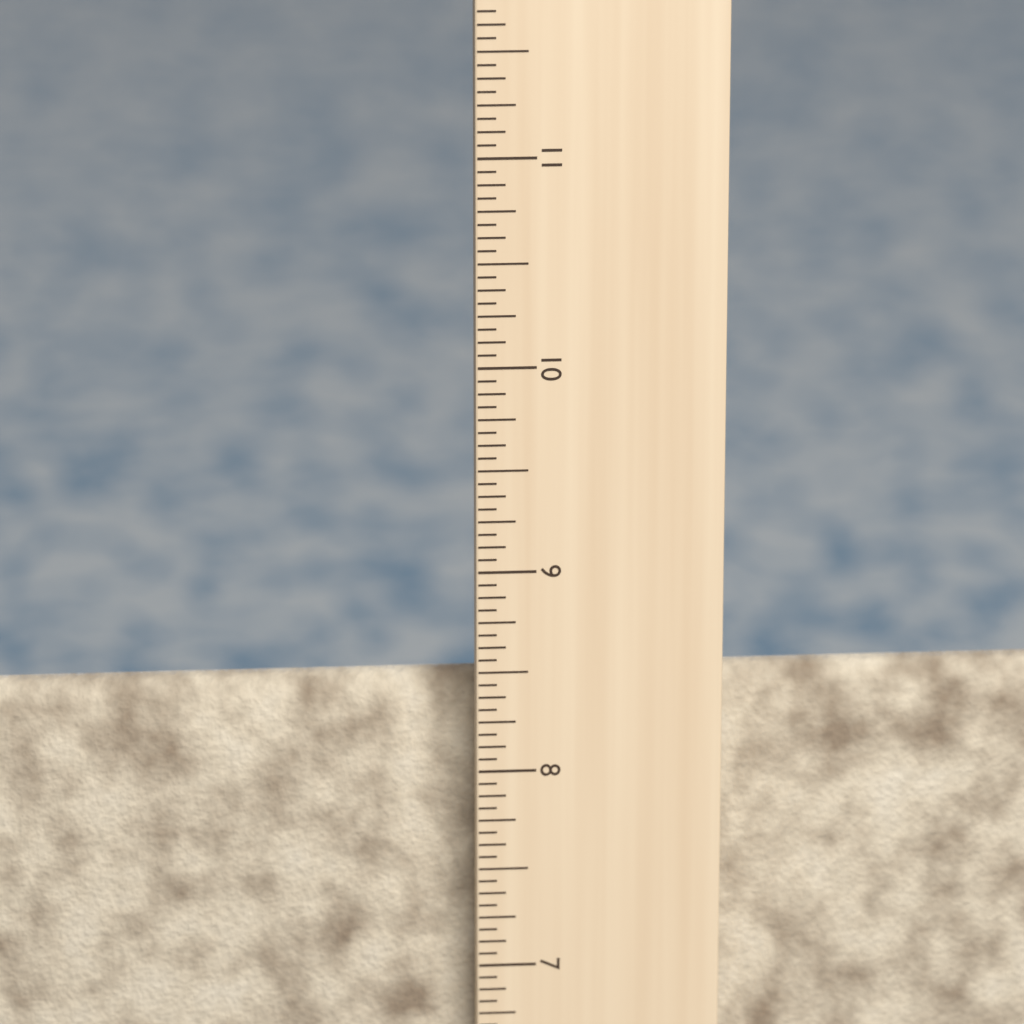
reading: 8.3750 in
